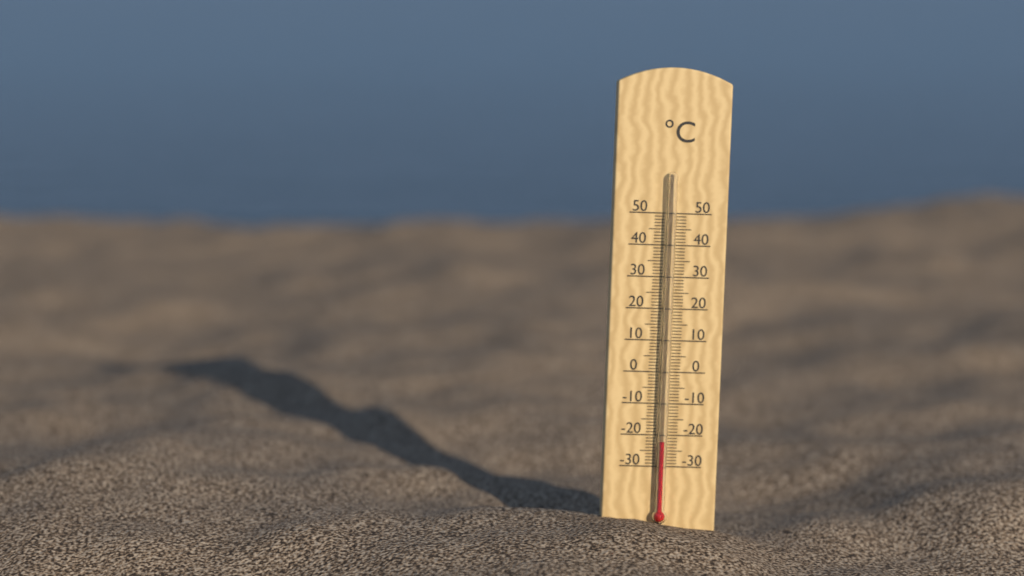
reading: -22 °C
